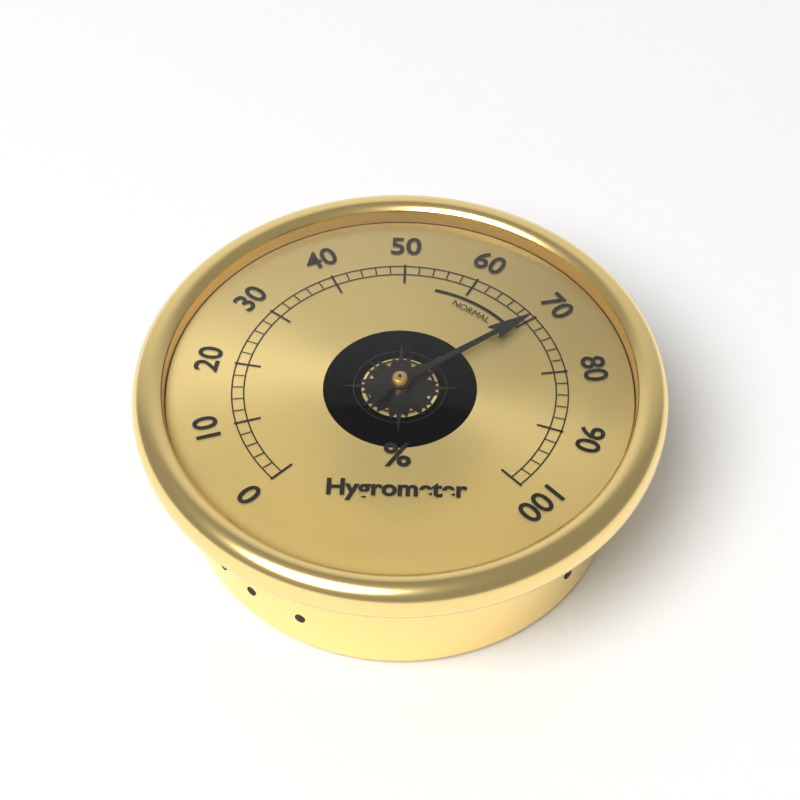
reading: 70 %
